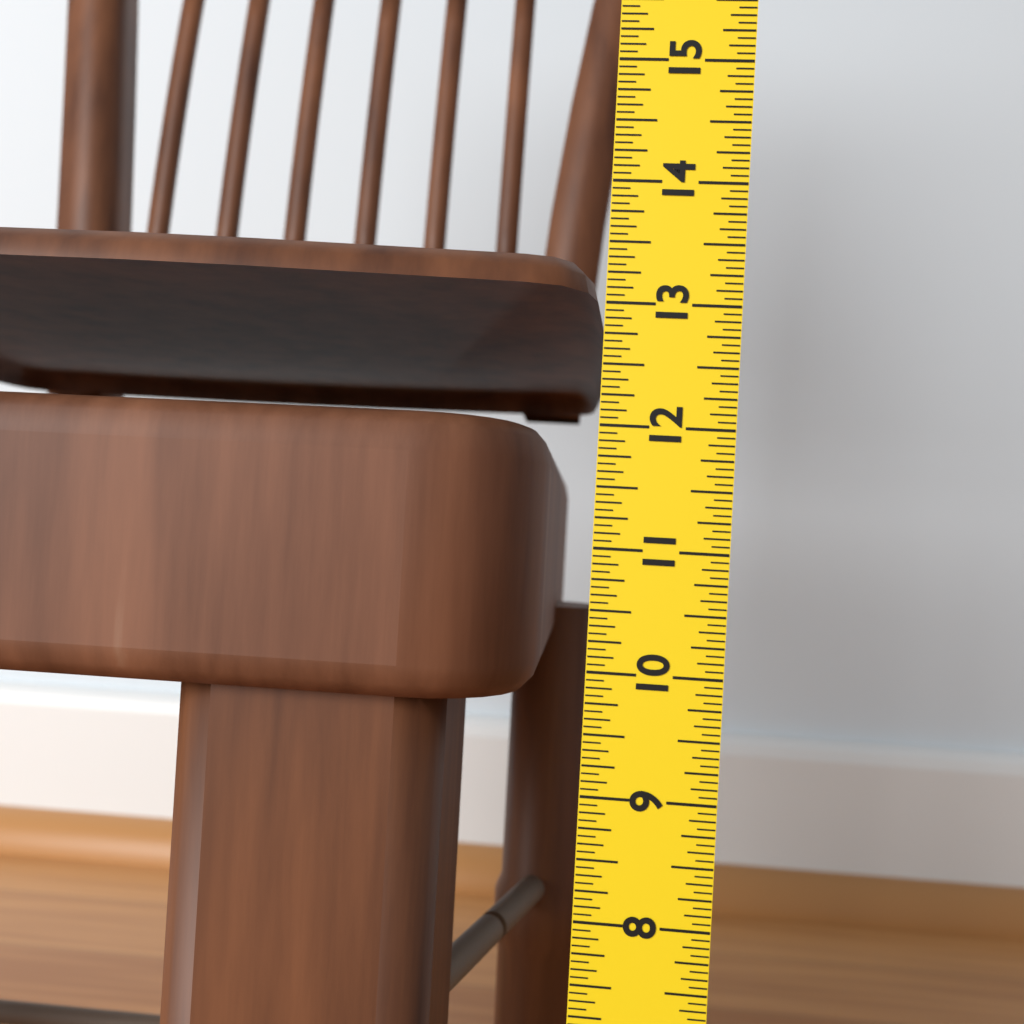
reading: 12.0625 in
